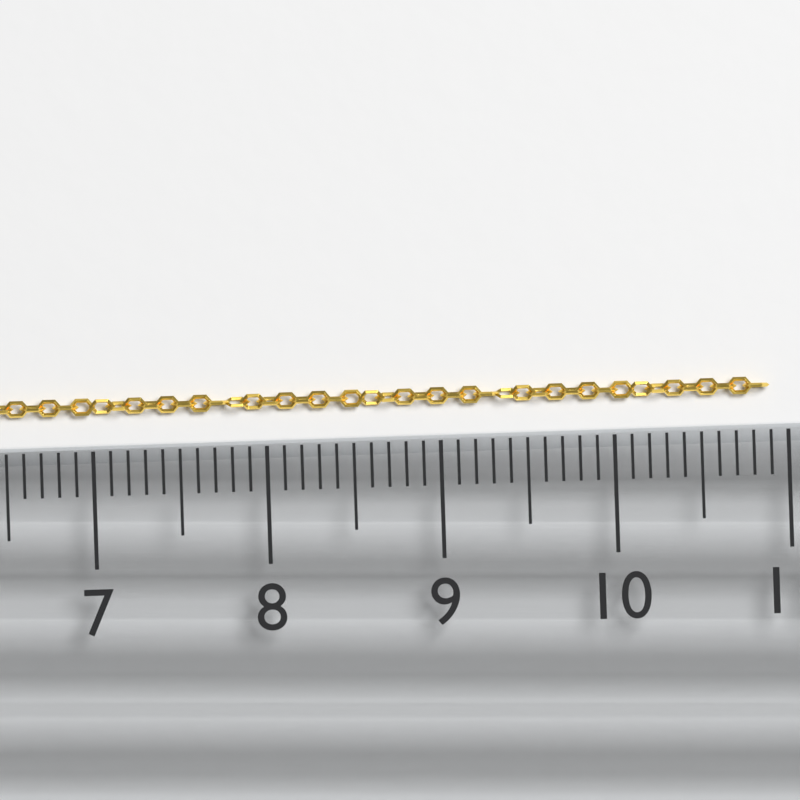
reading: 10.9 (no unit)
